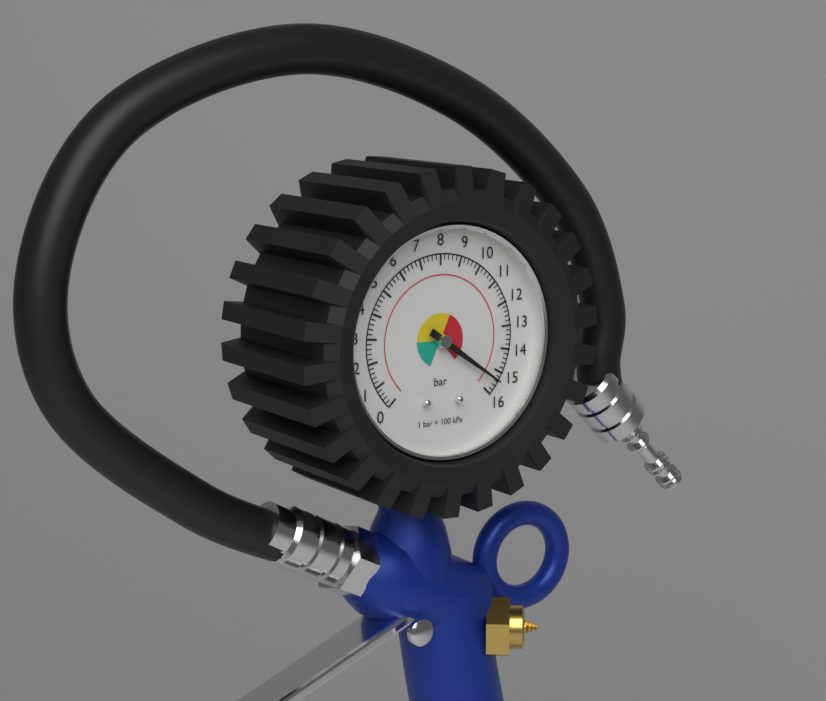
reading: 15.4 bar
